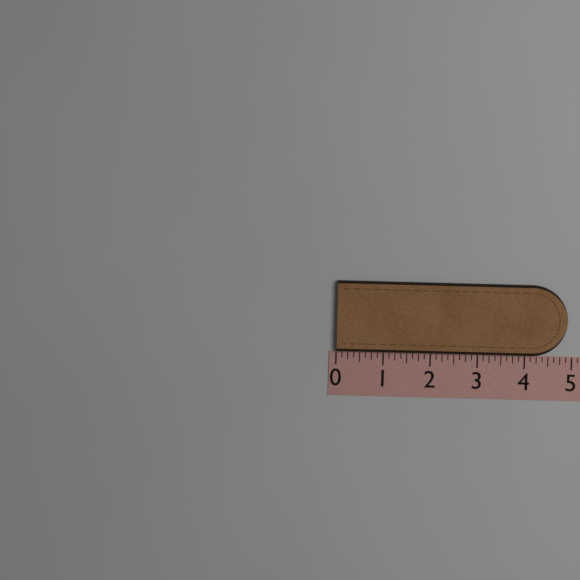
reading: 4.875 (no unit)
